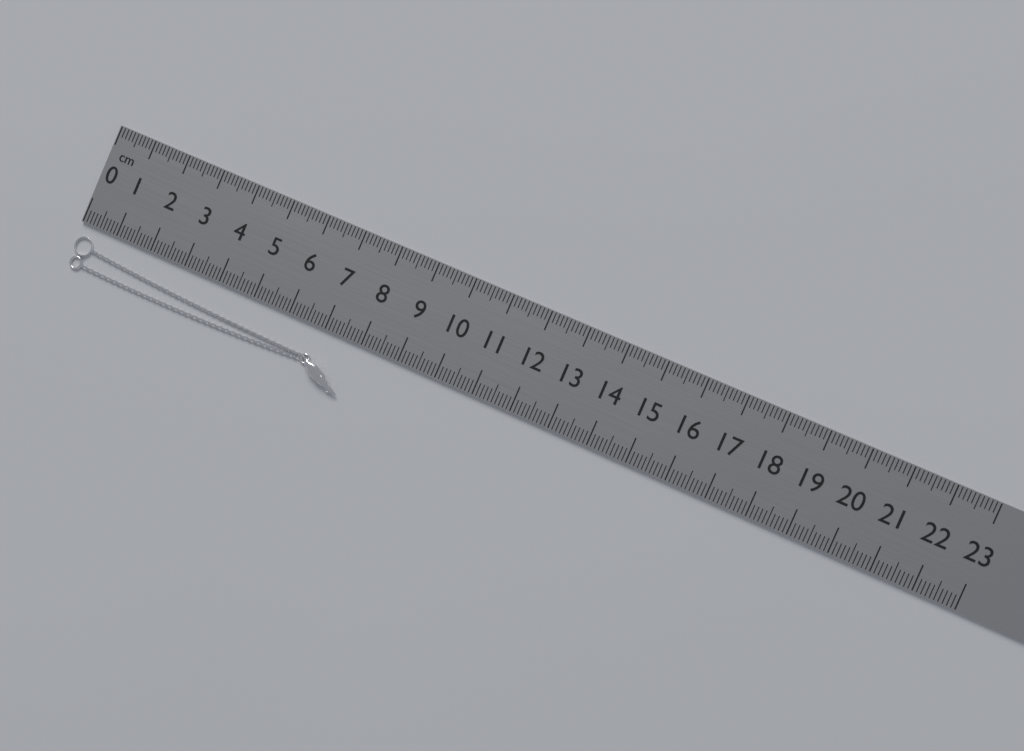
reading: 7.9 cm
